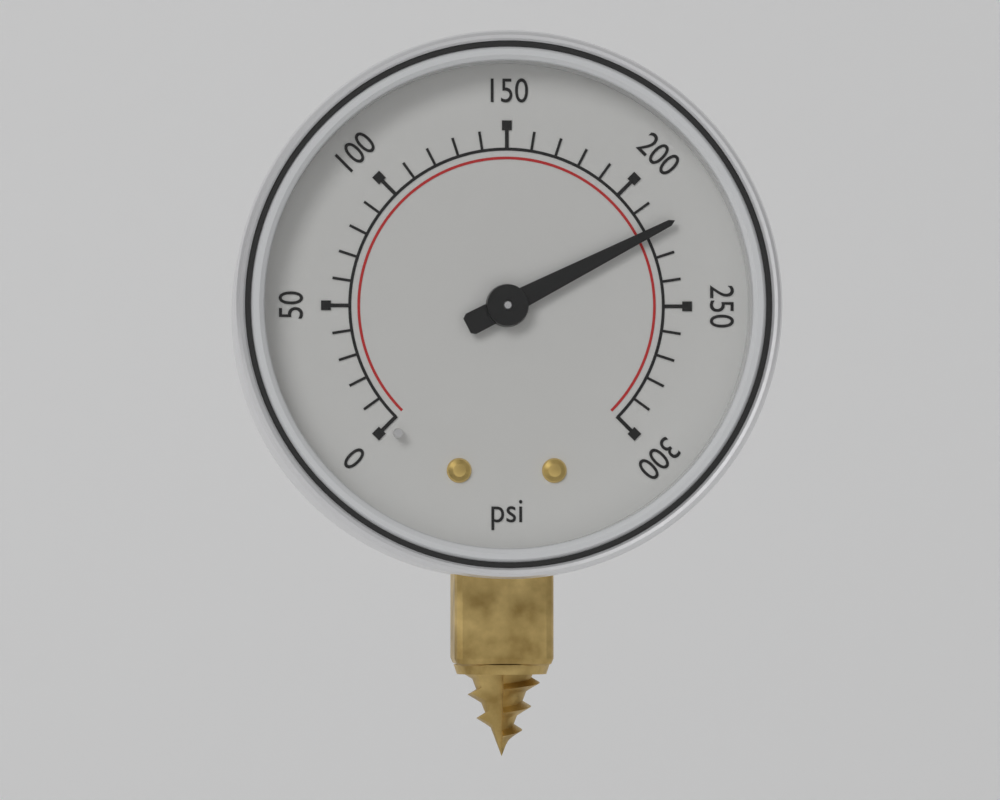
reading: 220 psi
